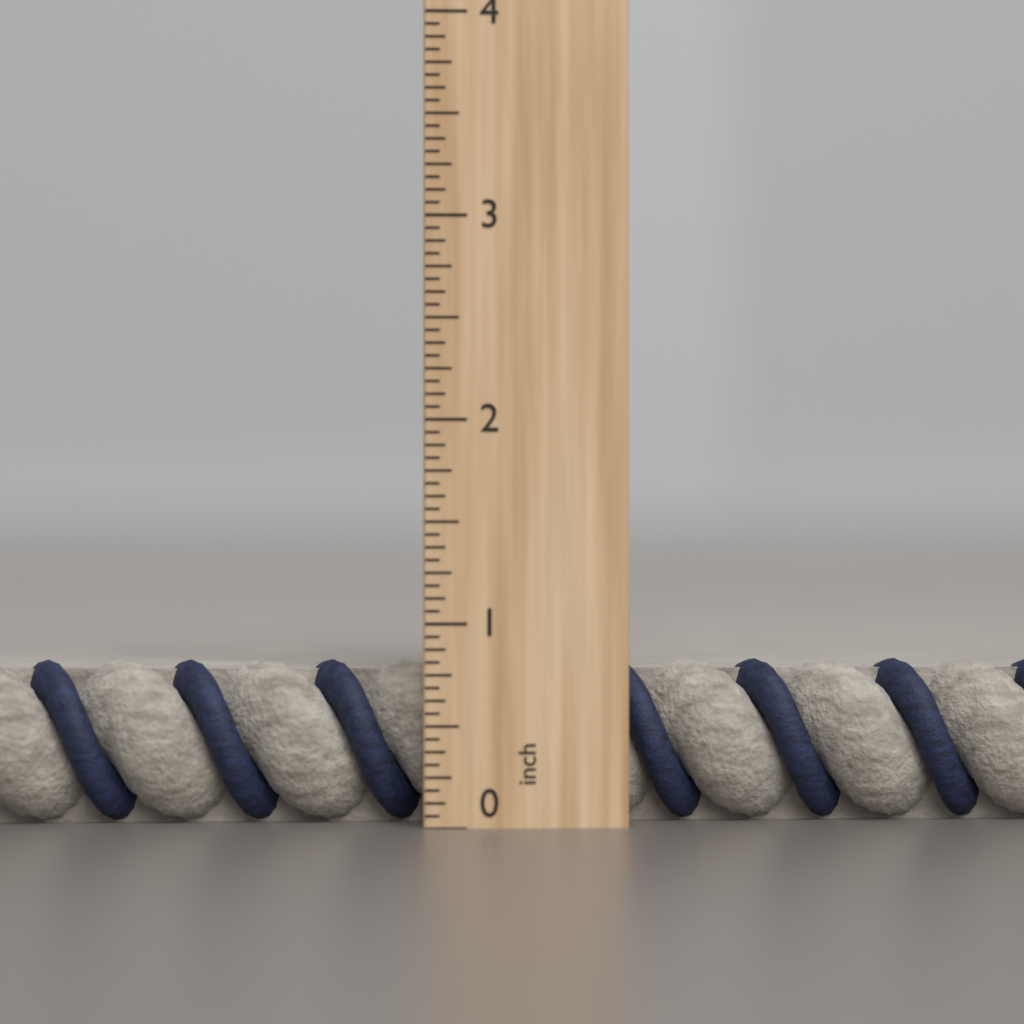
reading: 0.8125 inch
